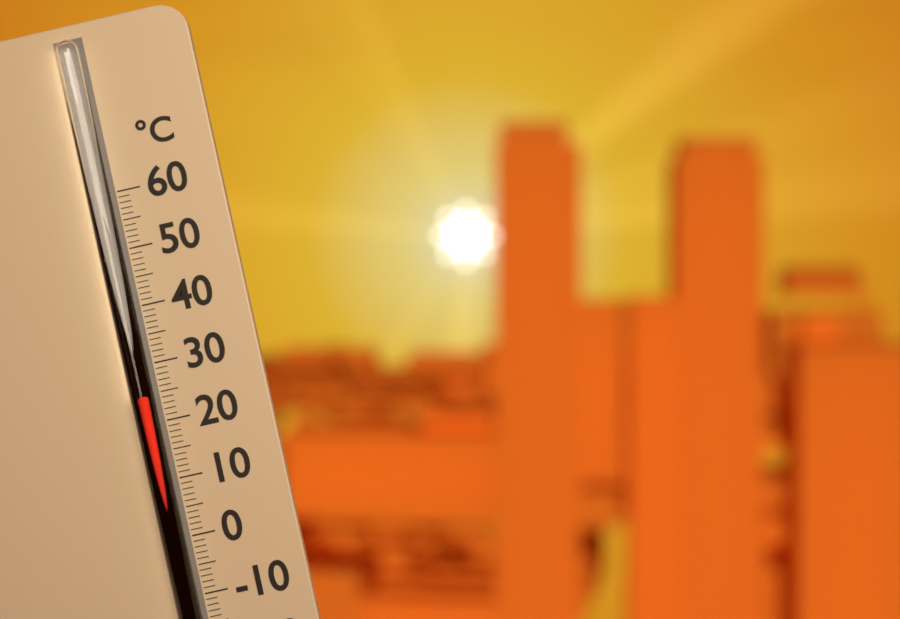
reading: 25 °C
